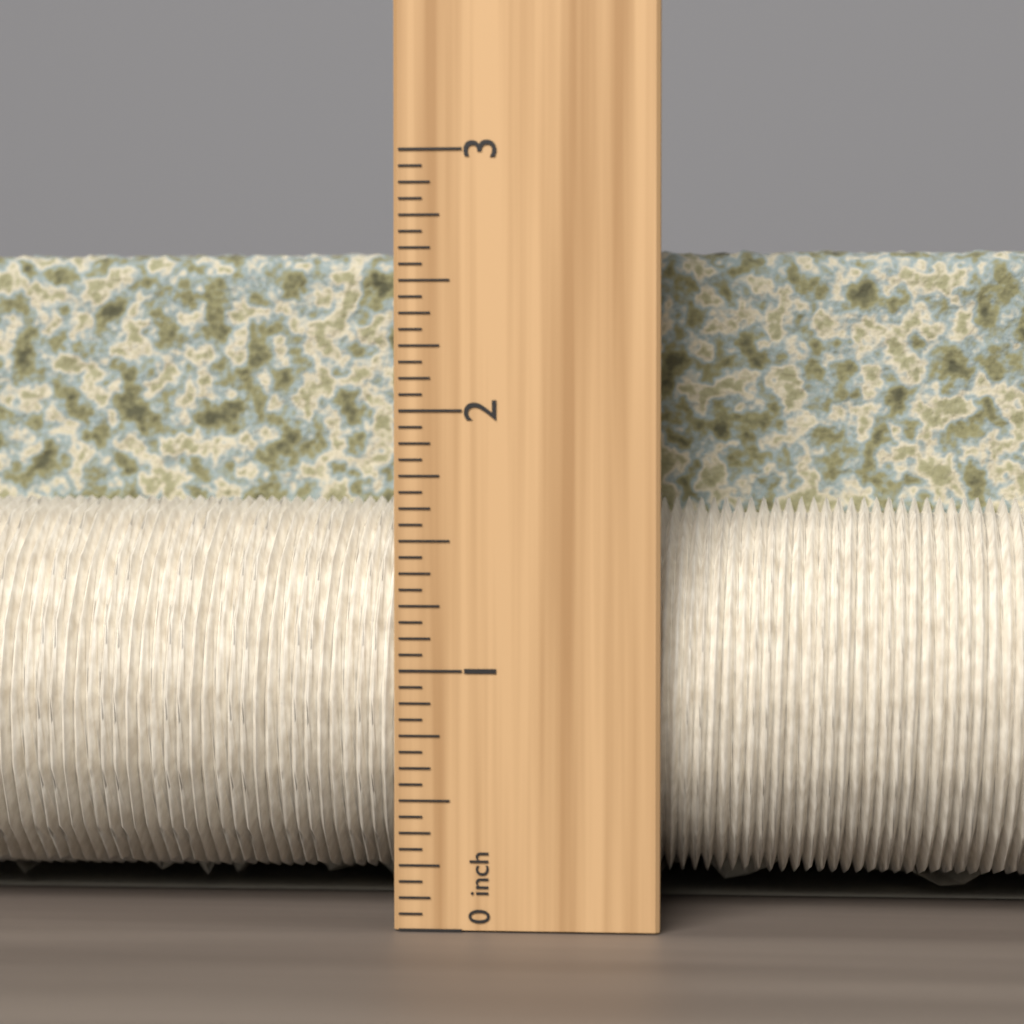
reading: 2.6875 inch
